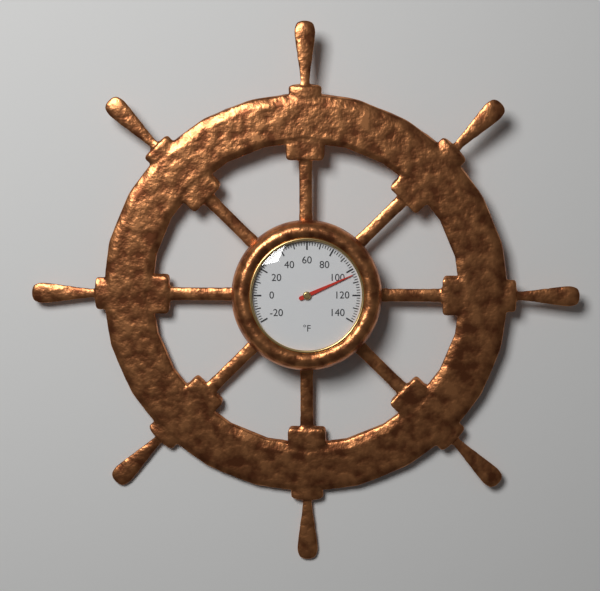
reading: 104 °F
